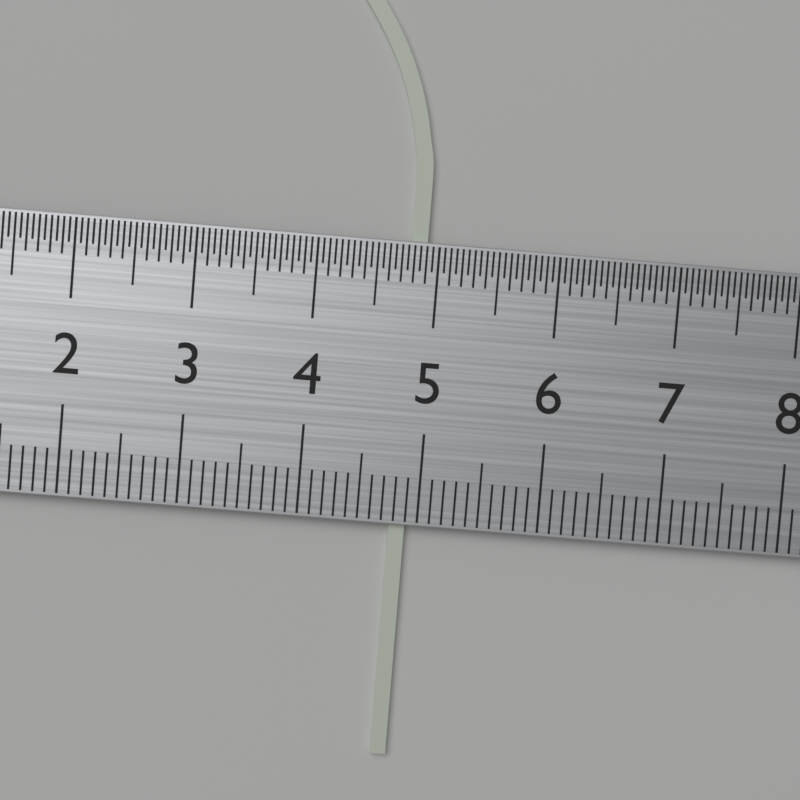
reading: 4.9 cm
